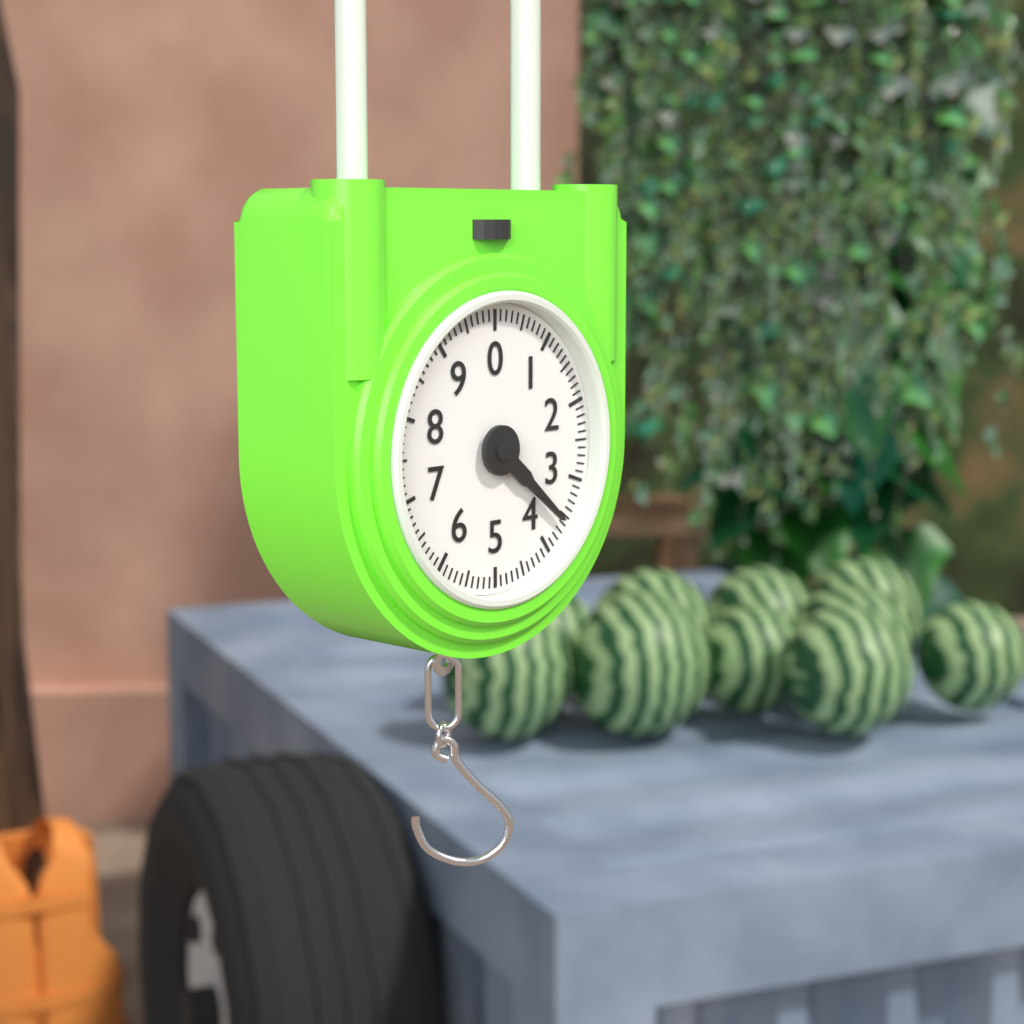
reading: 3.6 (no unit)
